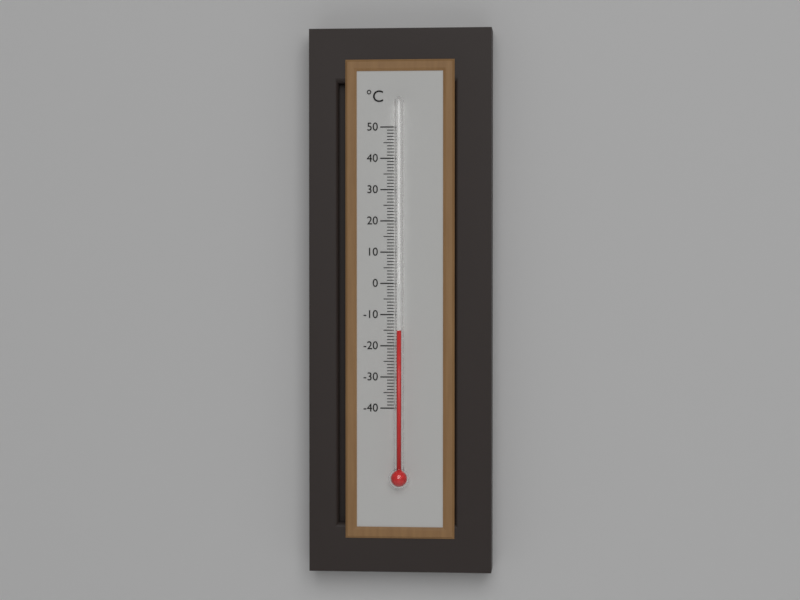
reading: -15 °C
